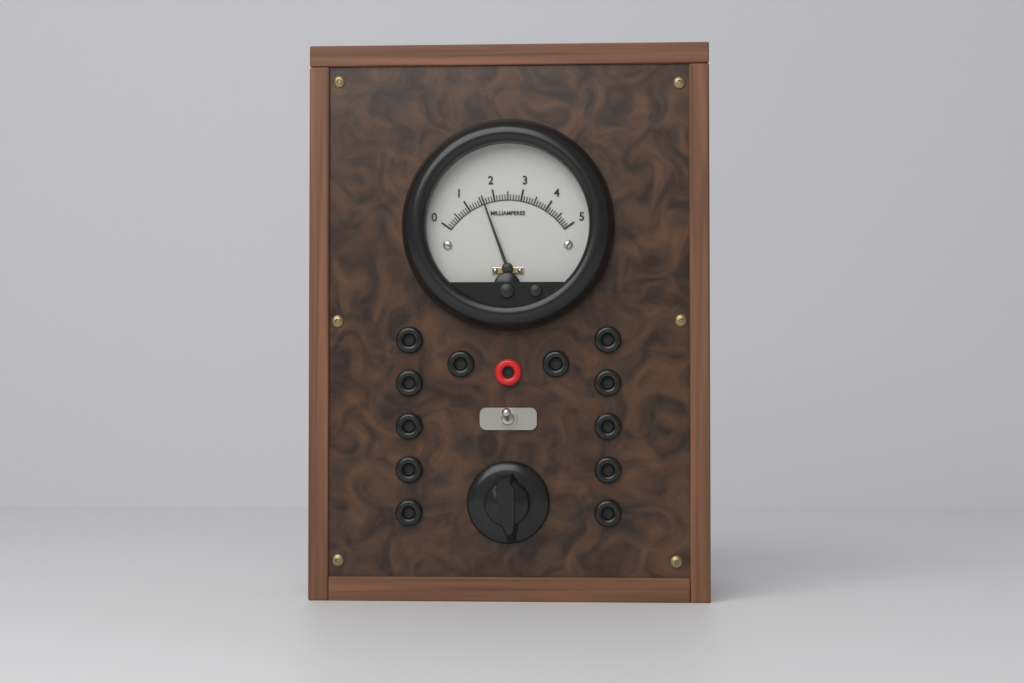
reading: 1.6 mA
